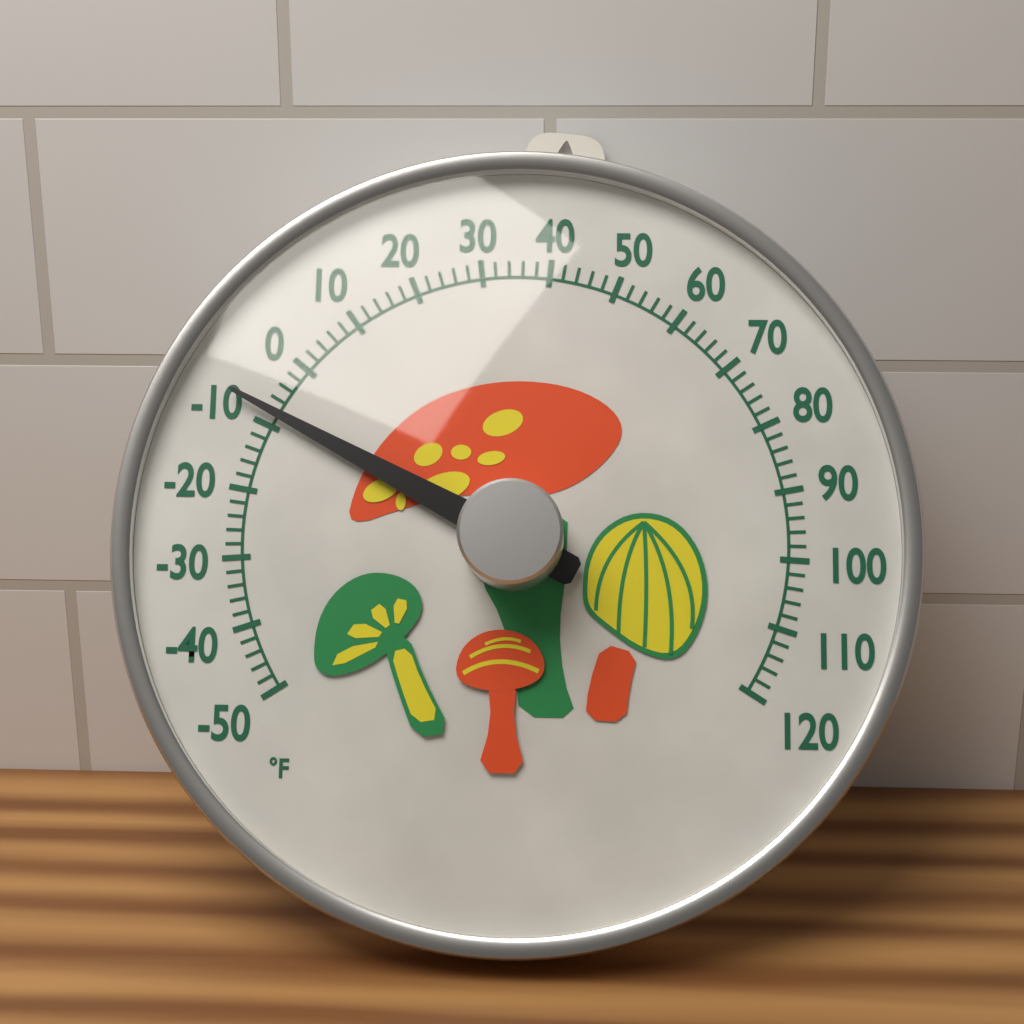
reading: -8 °F
